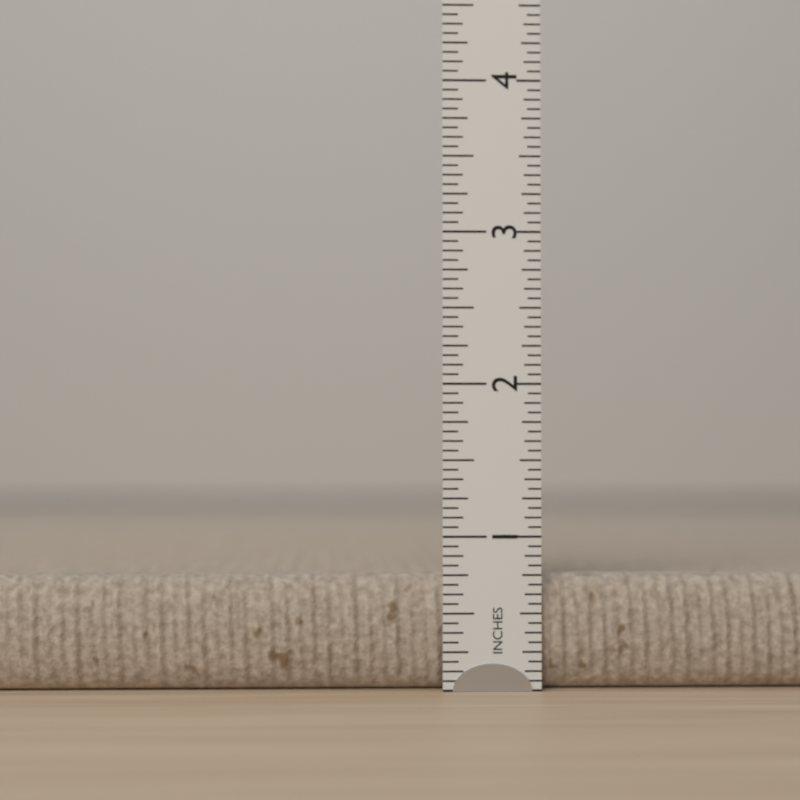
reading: 0.7500 in
